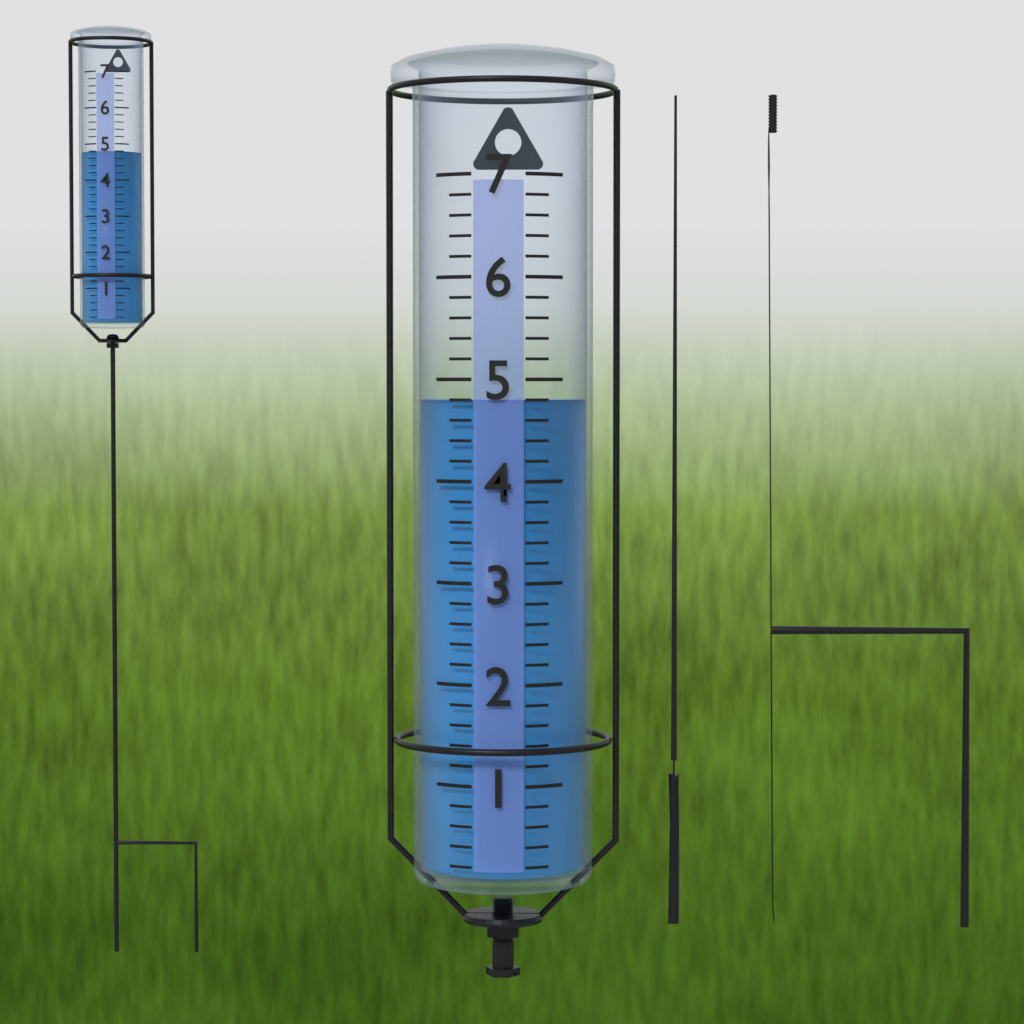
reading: 4.8 (no unit)
